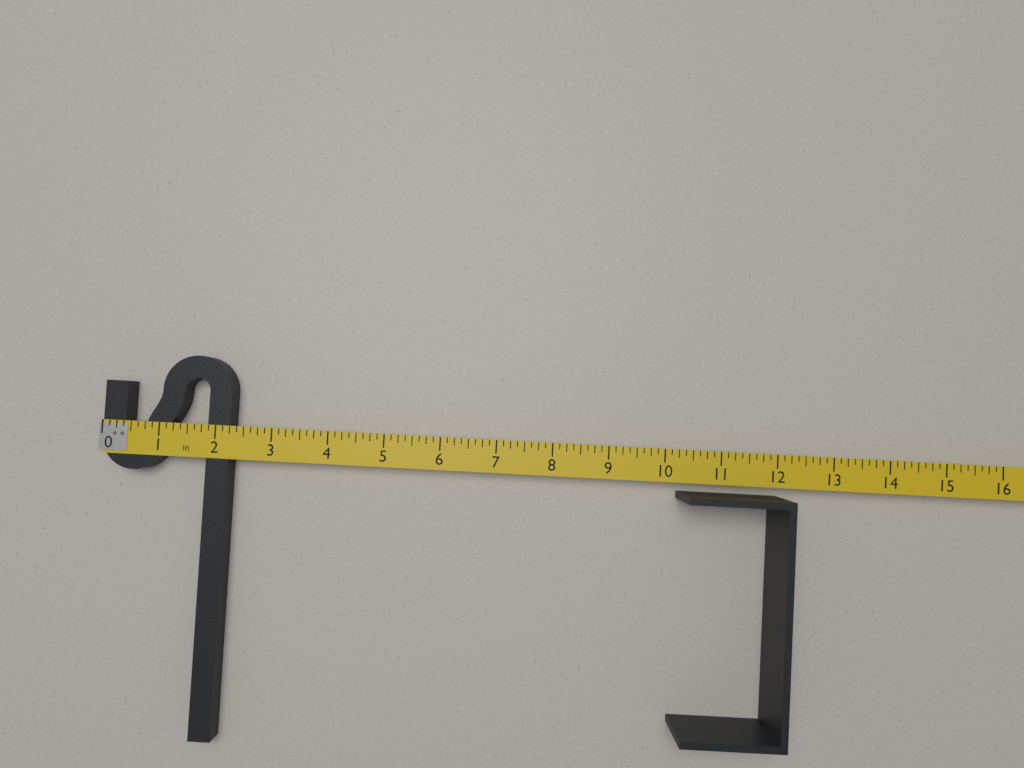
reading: 2.250 in
